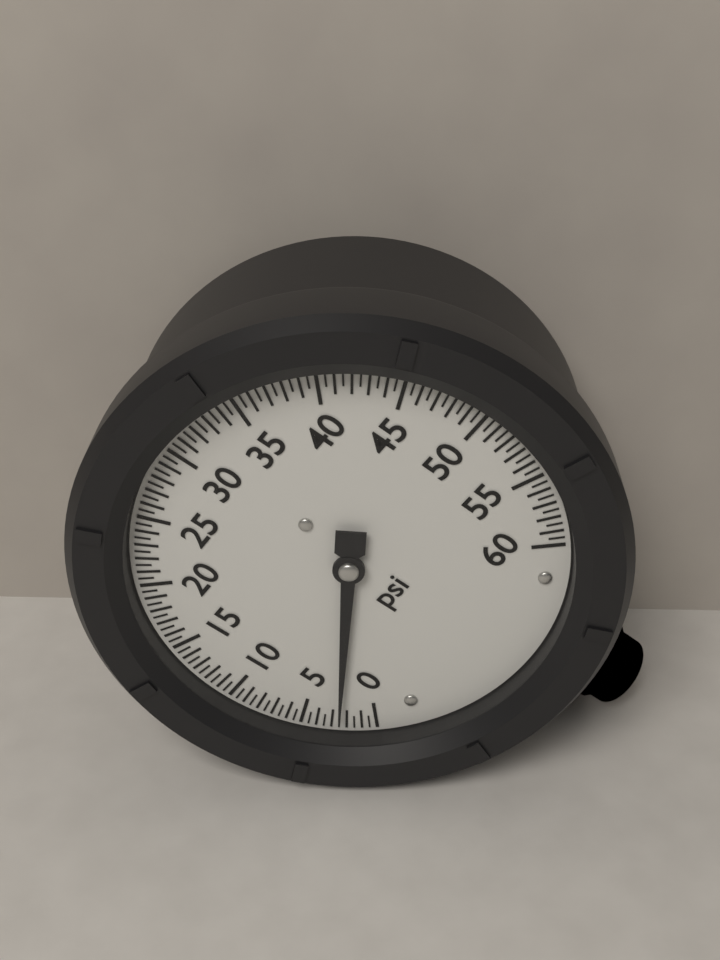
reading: 2.5 psi
